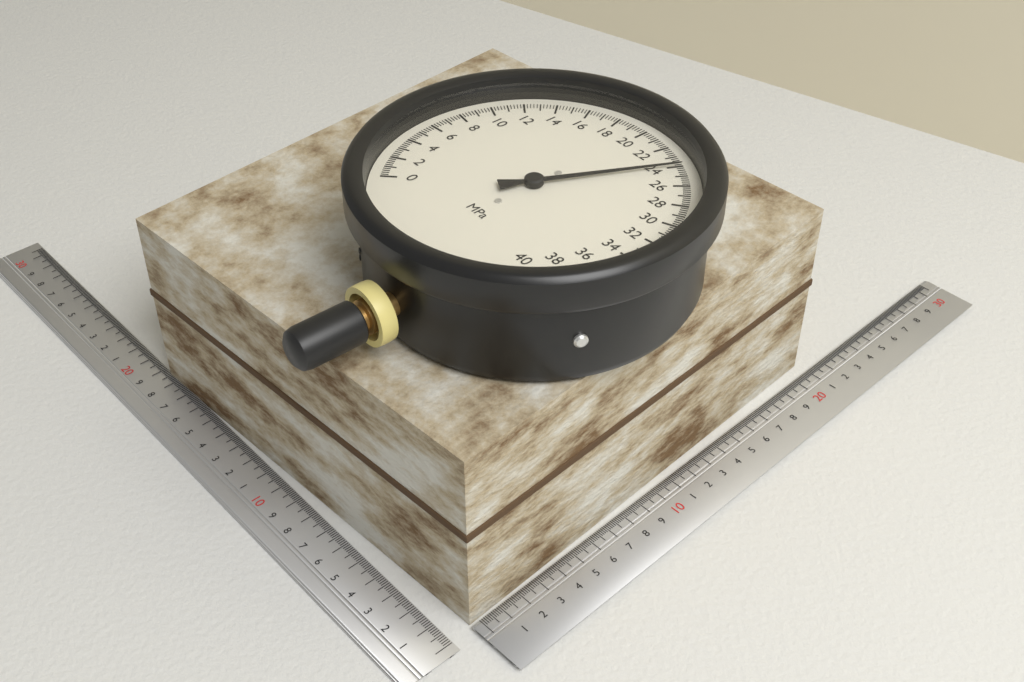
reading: 24.0 MPa
